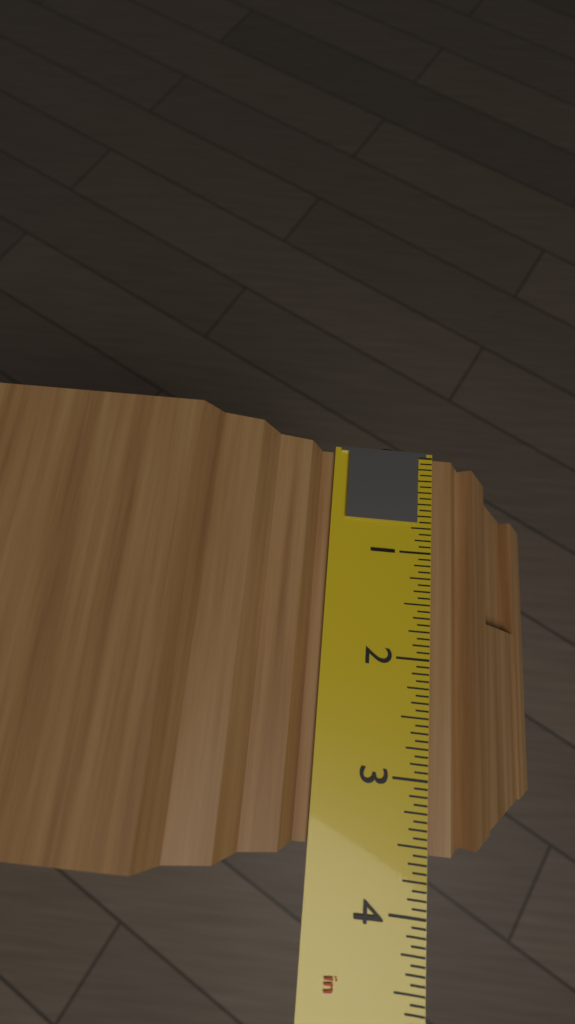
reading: 3.5625 in
